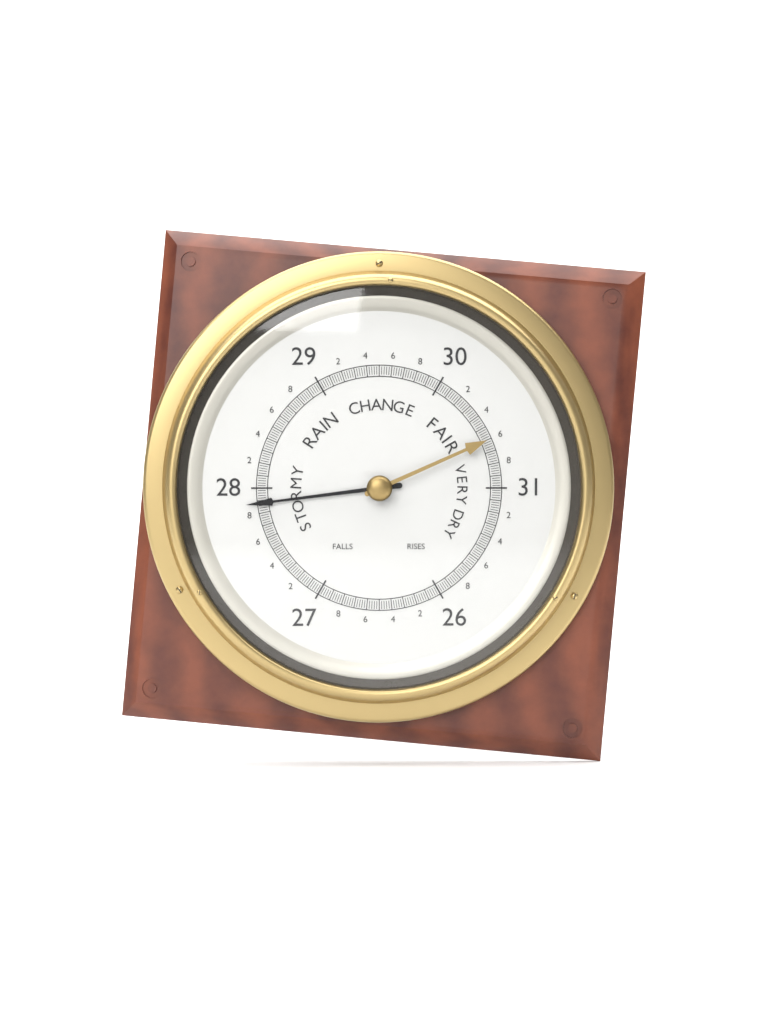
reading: 27.88 (no unit)
